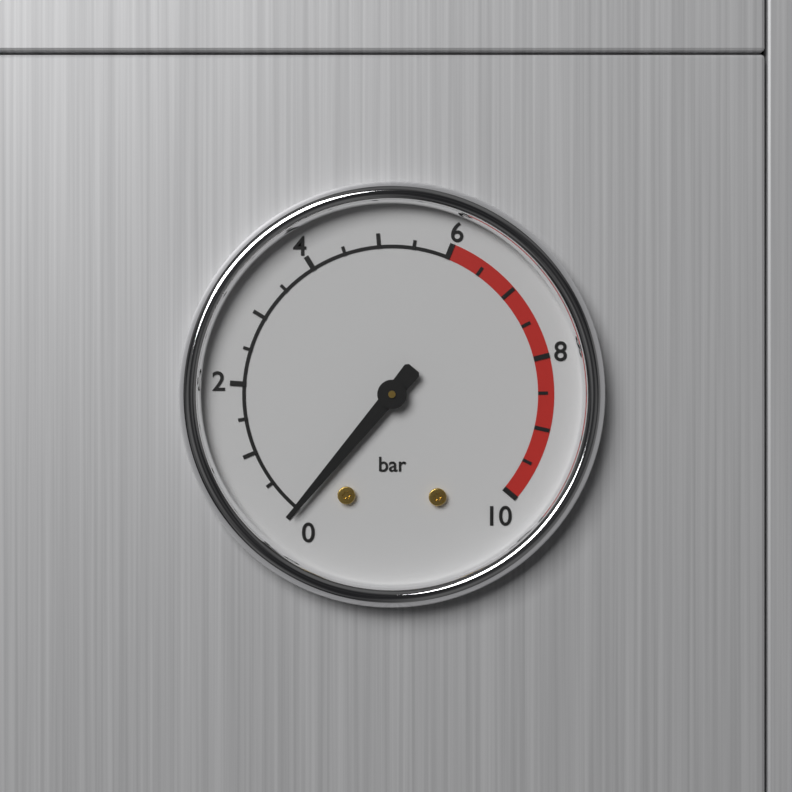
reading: 0.0 bar
